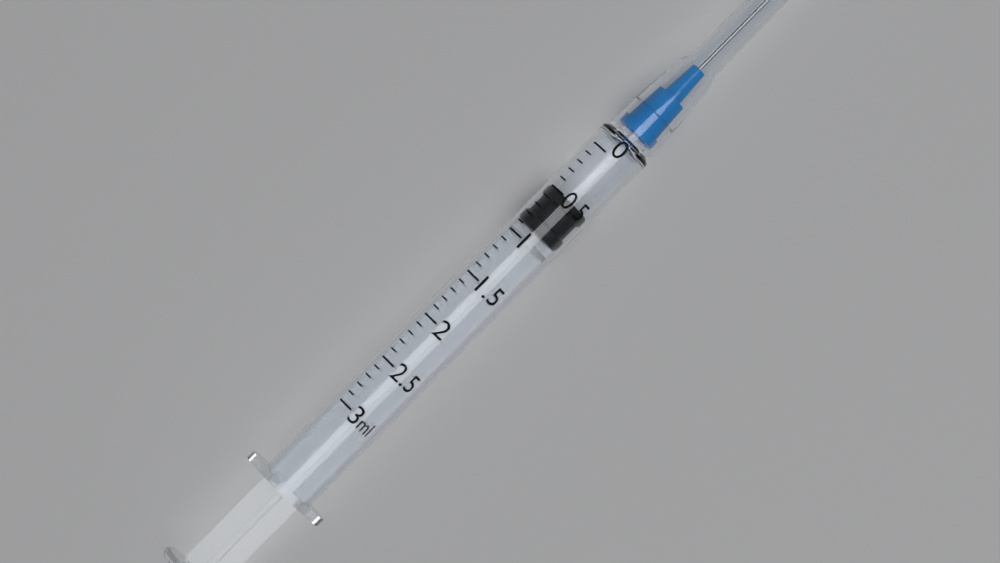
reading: 0.5 ml
